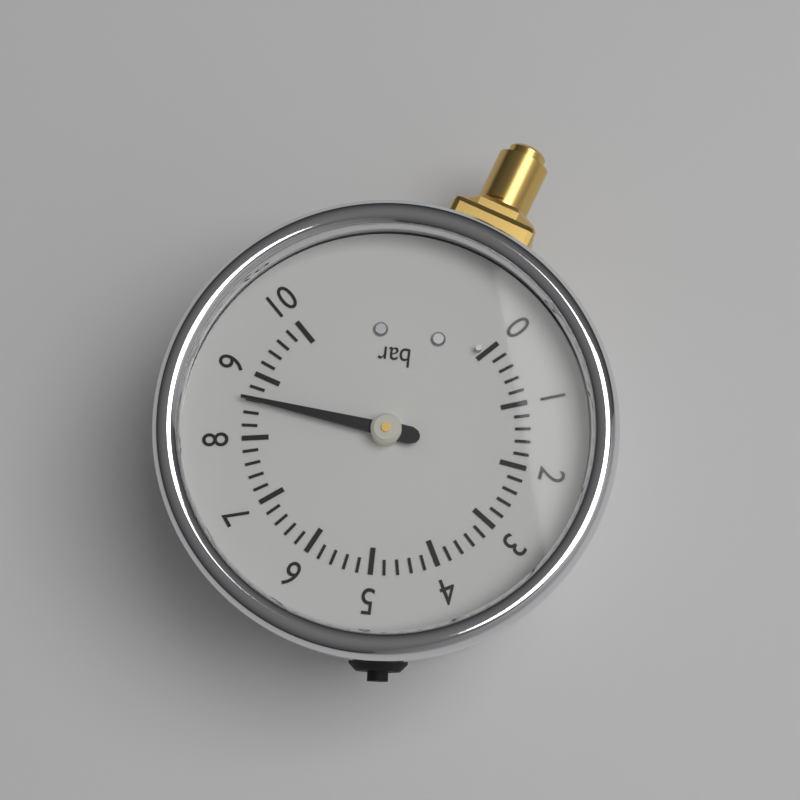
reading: 8.6 bar
